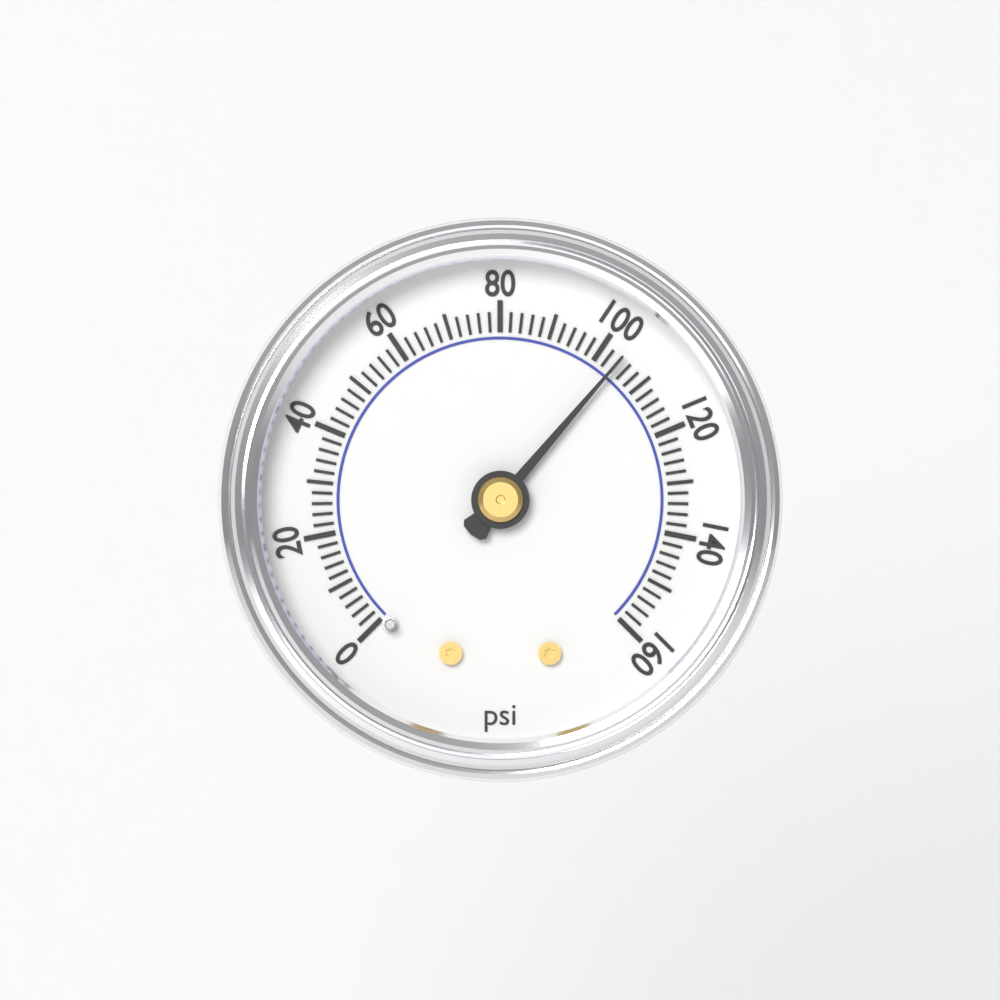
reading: 104 psi
